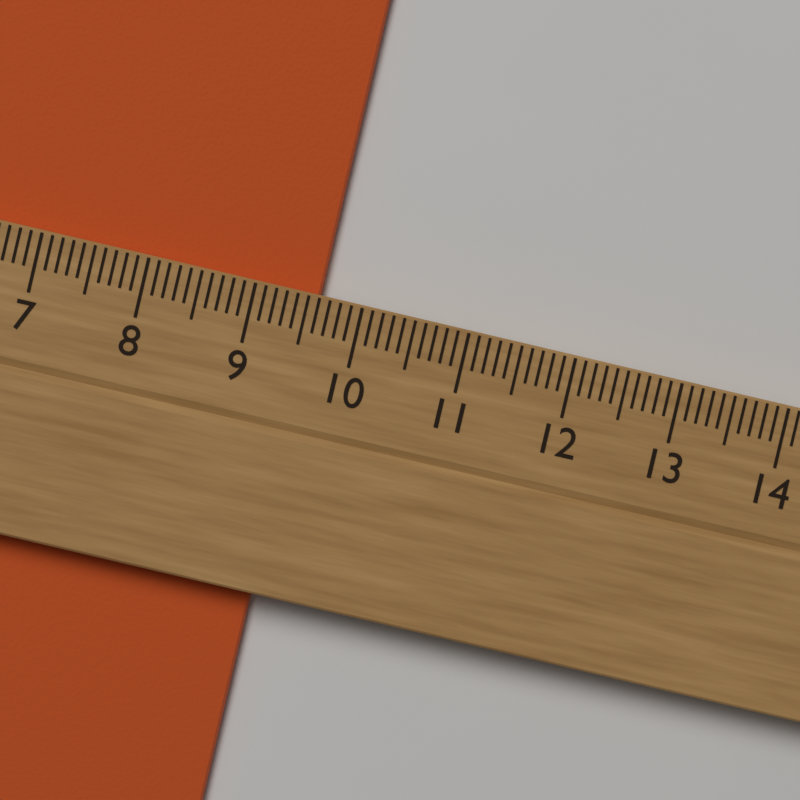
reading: 9.6 cm
